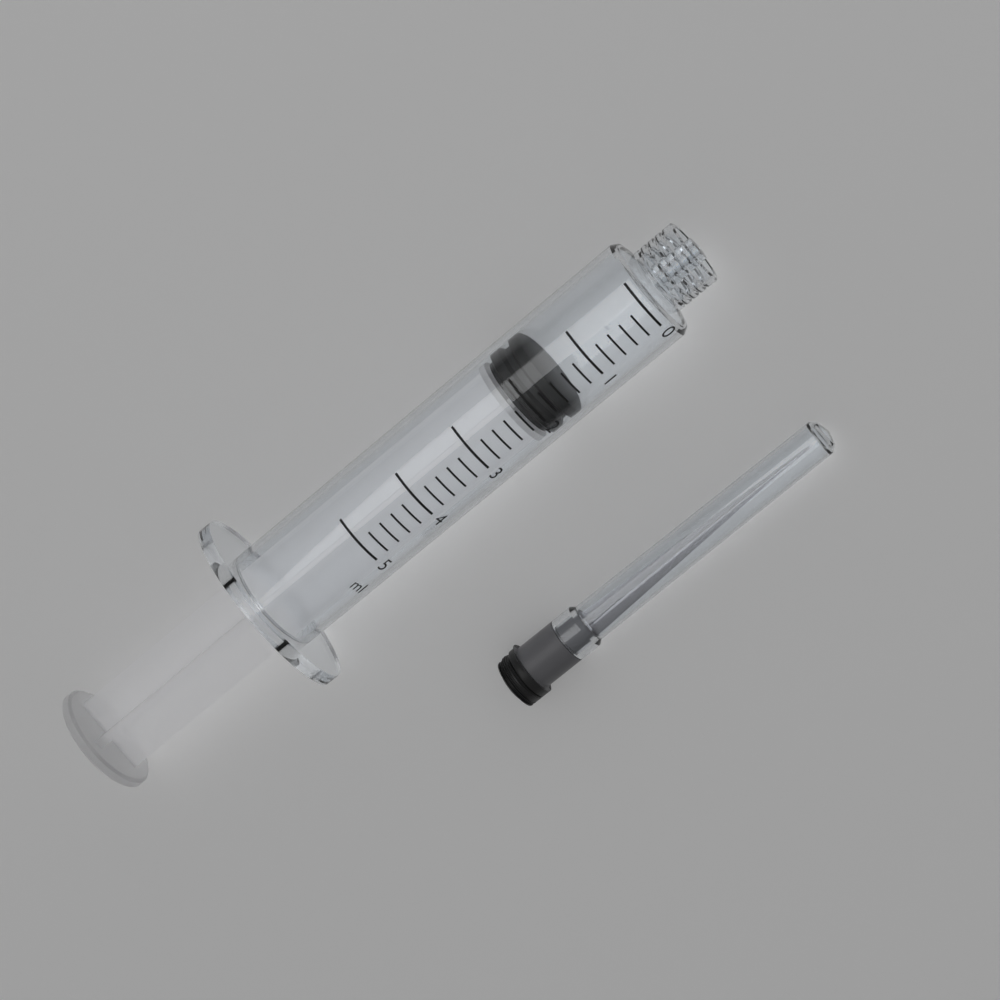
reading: 1.6 ml
